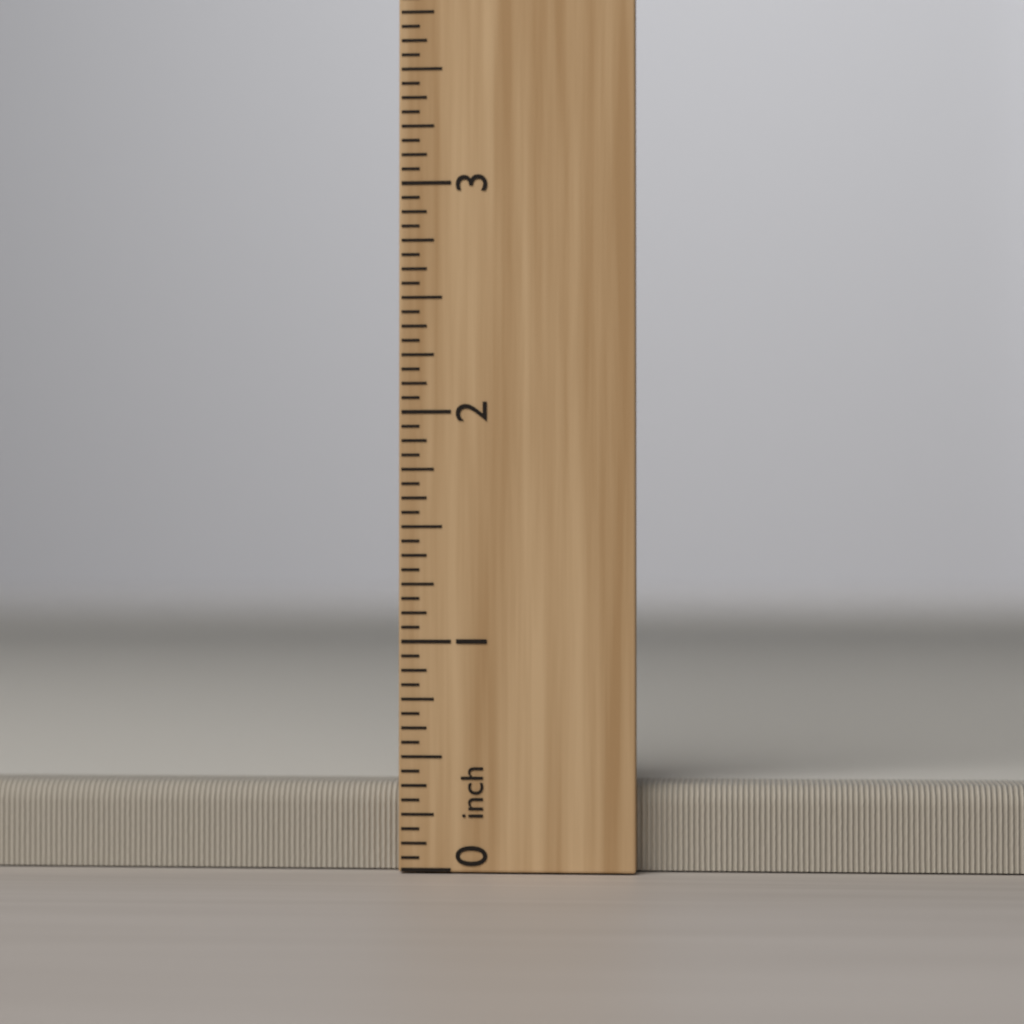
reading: 0.3750 inch
